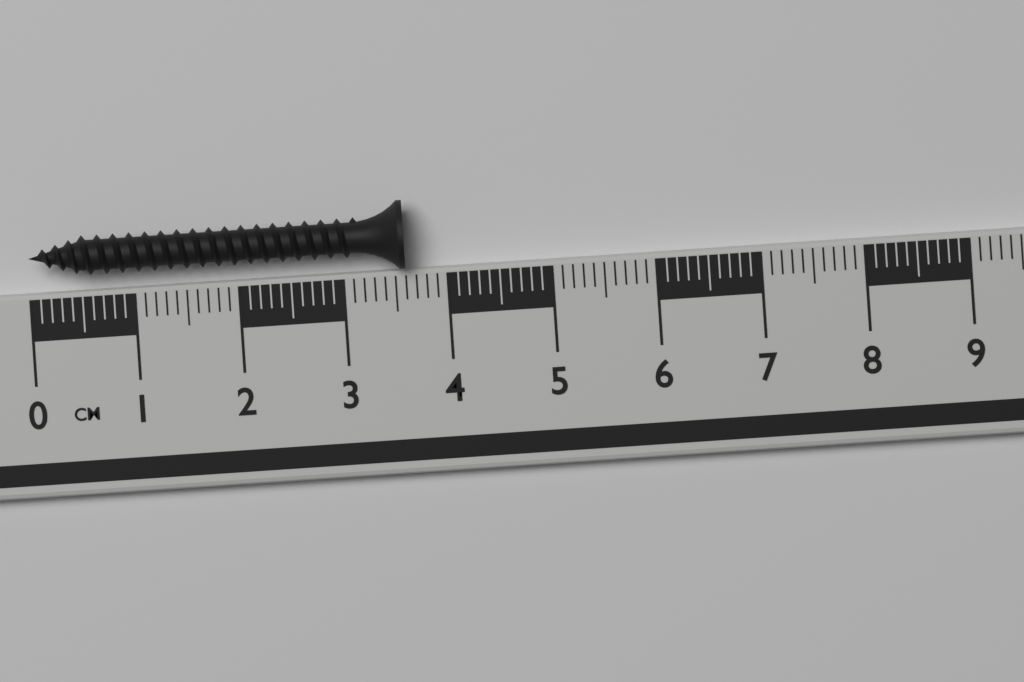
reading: 3.6 cm
